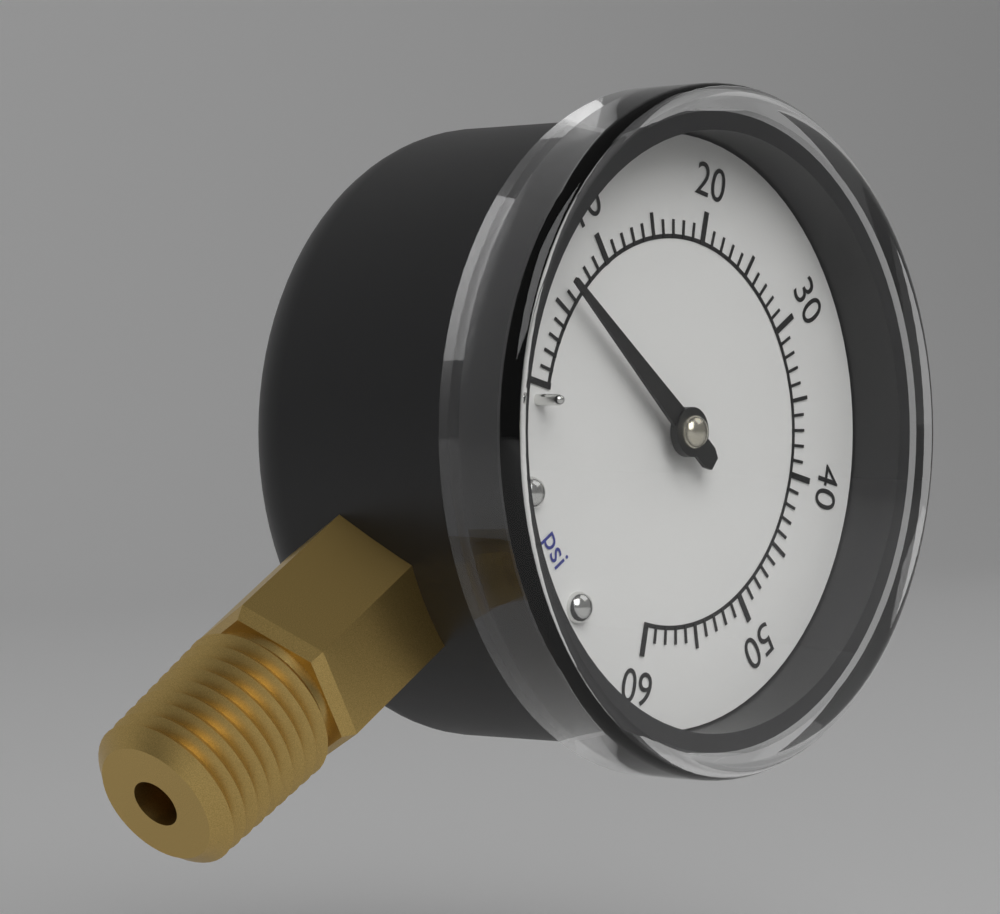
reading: 6 psi
